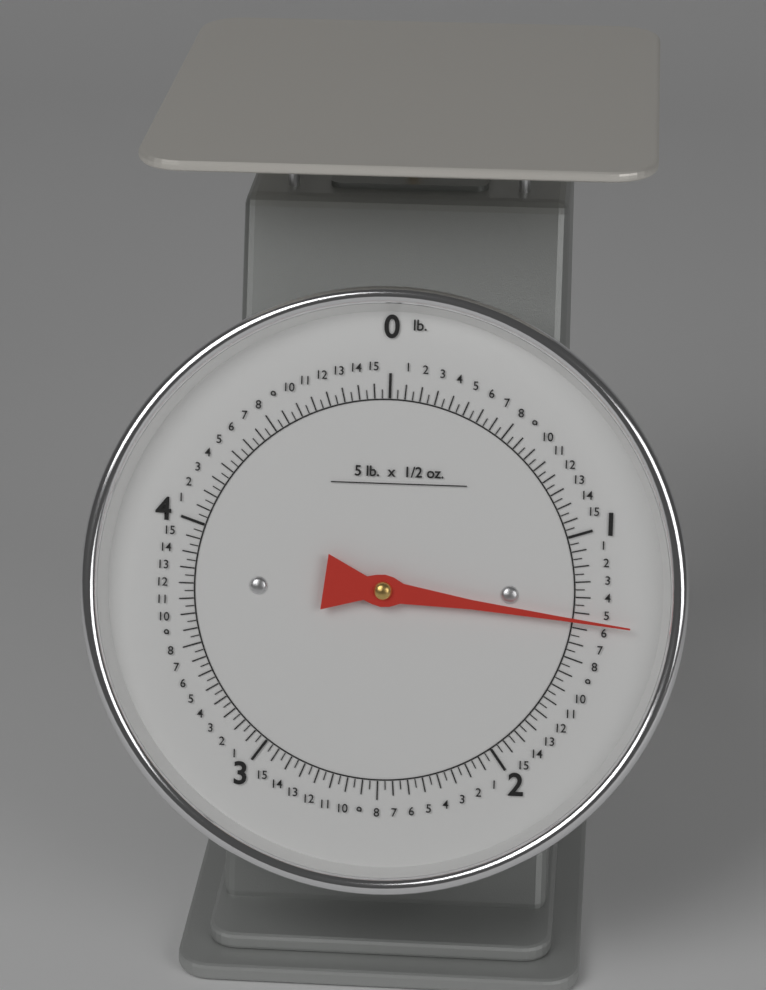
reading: 1.34375 lb
